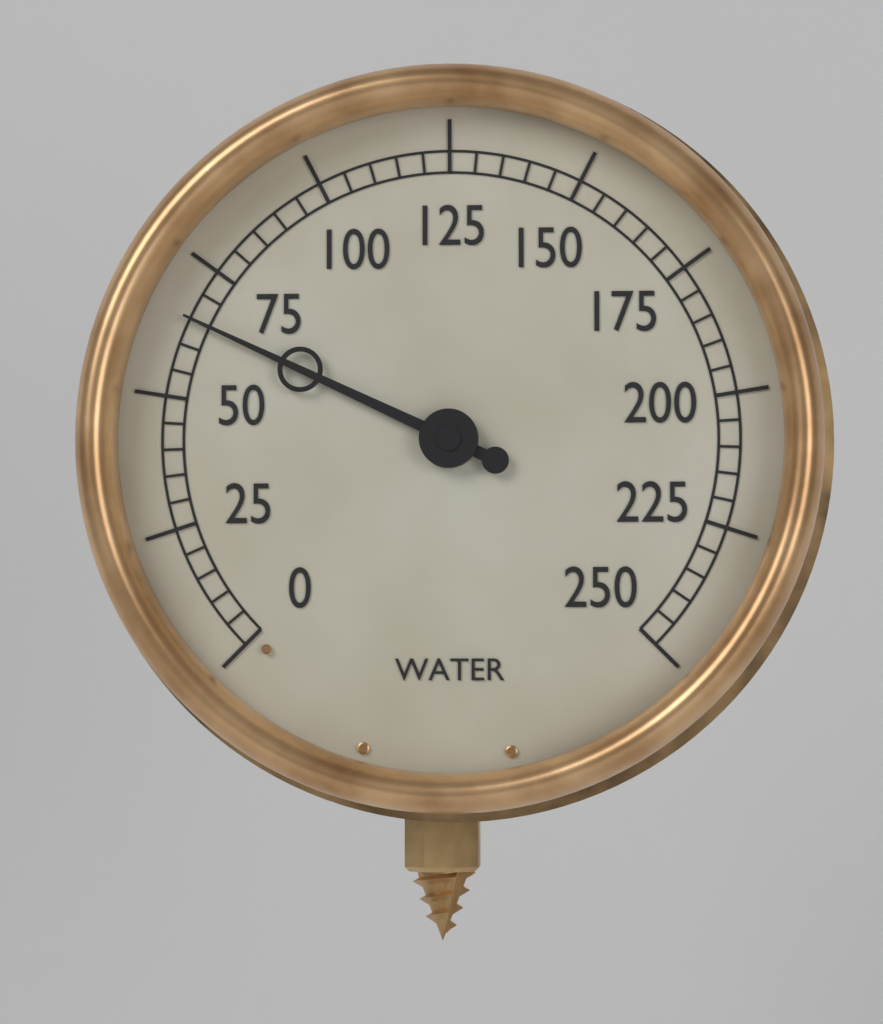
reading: 65 (no unit)
